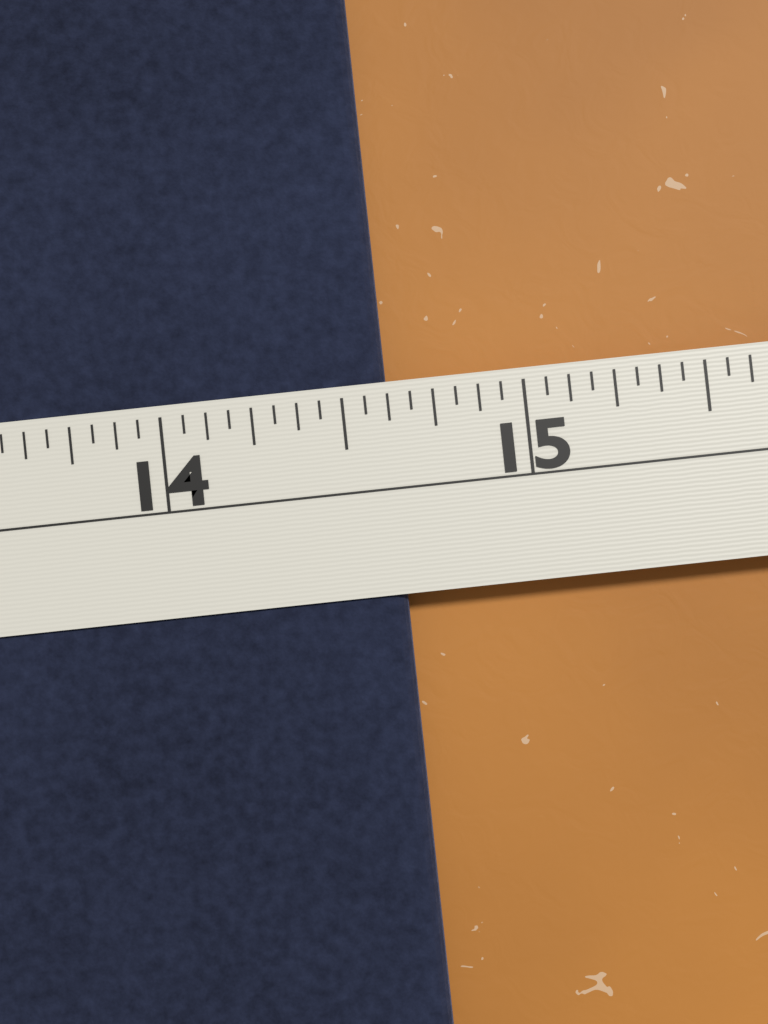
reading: 14.6250 in
